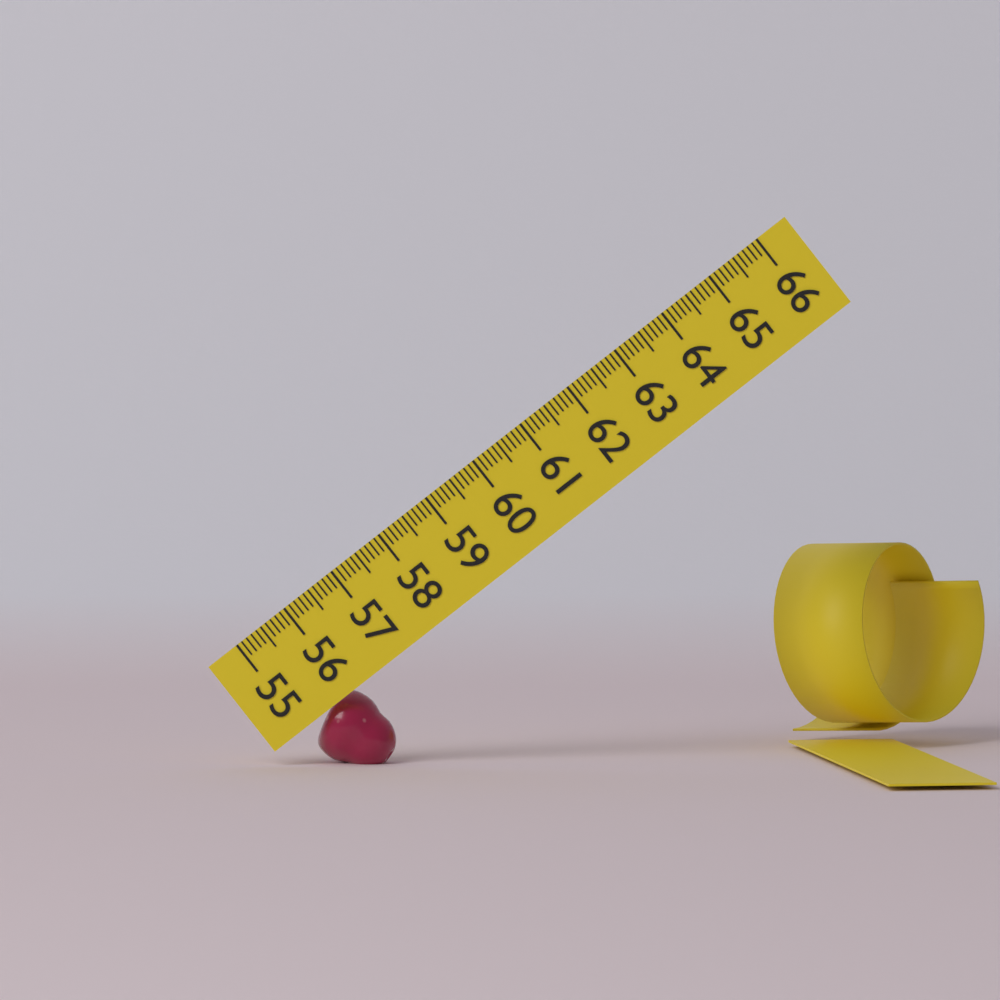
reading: 56.2 (no unit)
